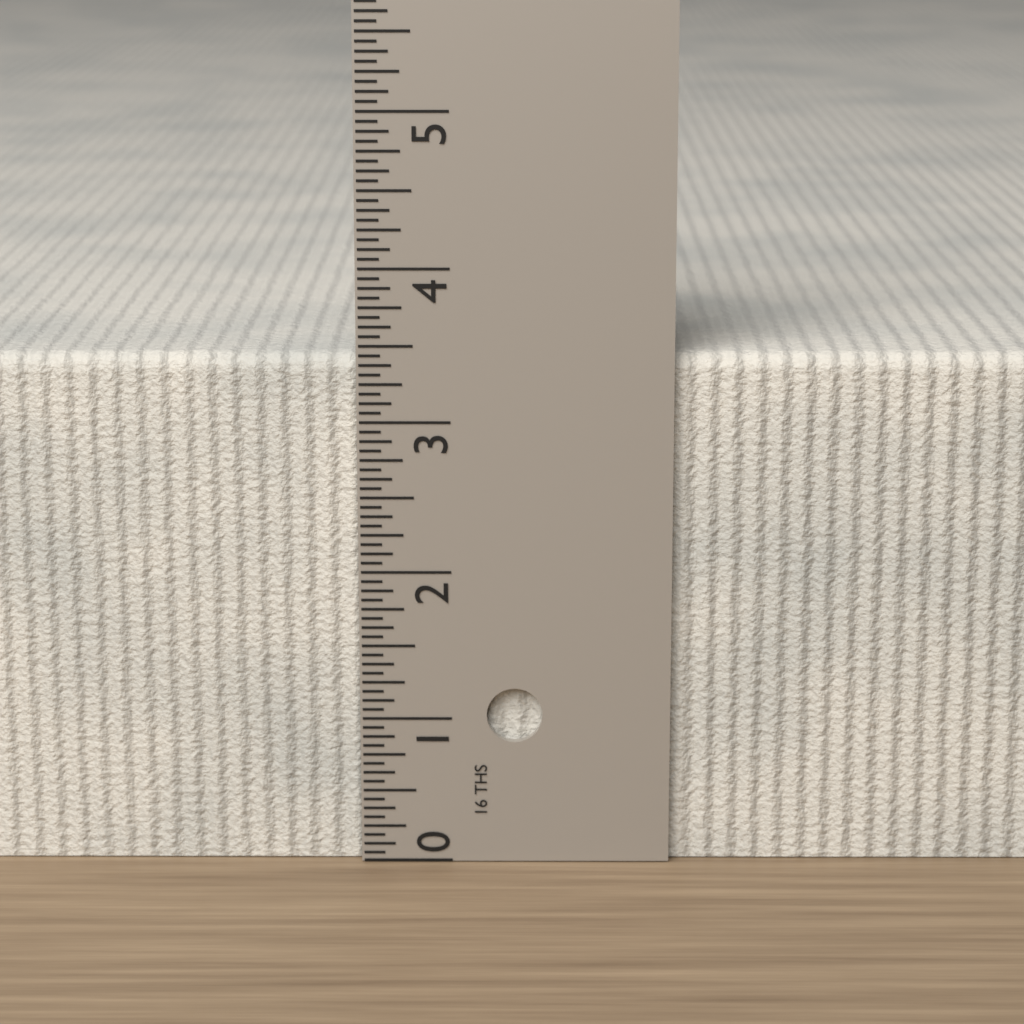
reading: 3.4375 in
